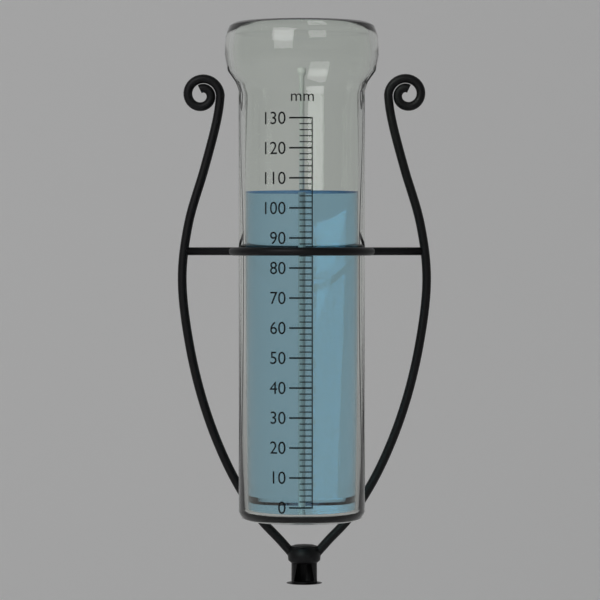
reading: 106 mm
